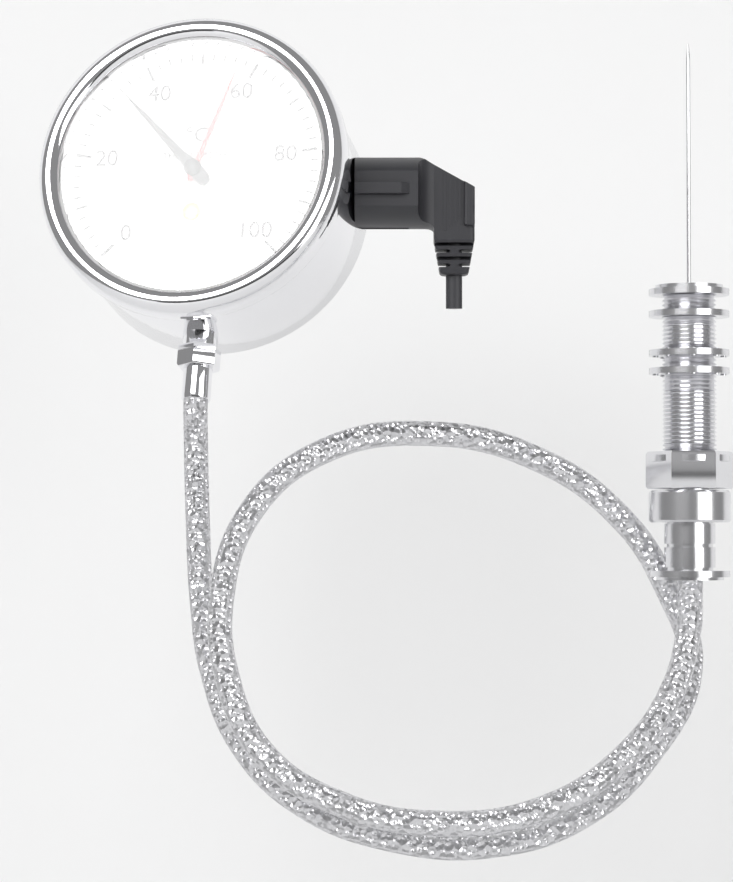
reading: 34 °C
